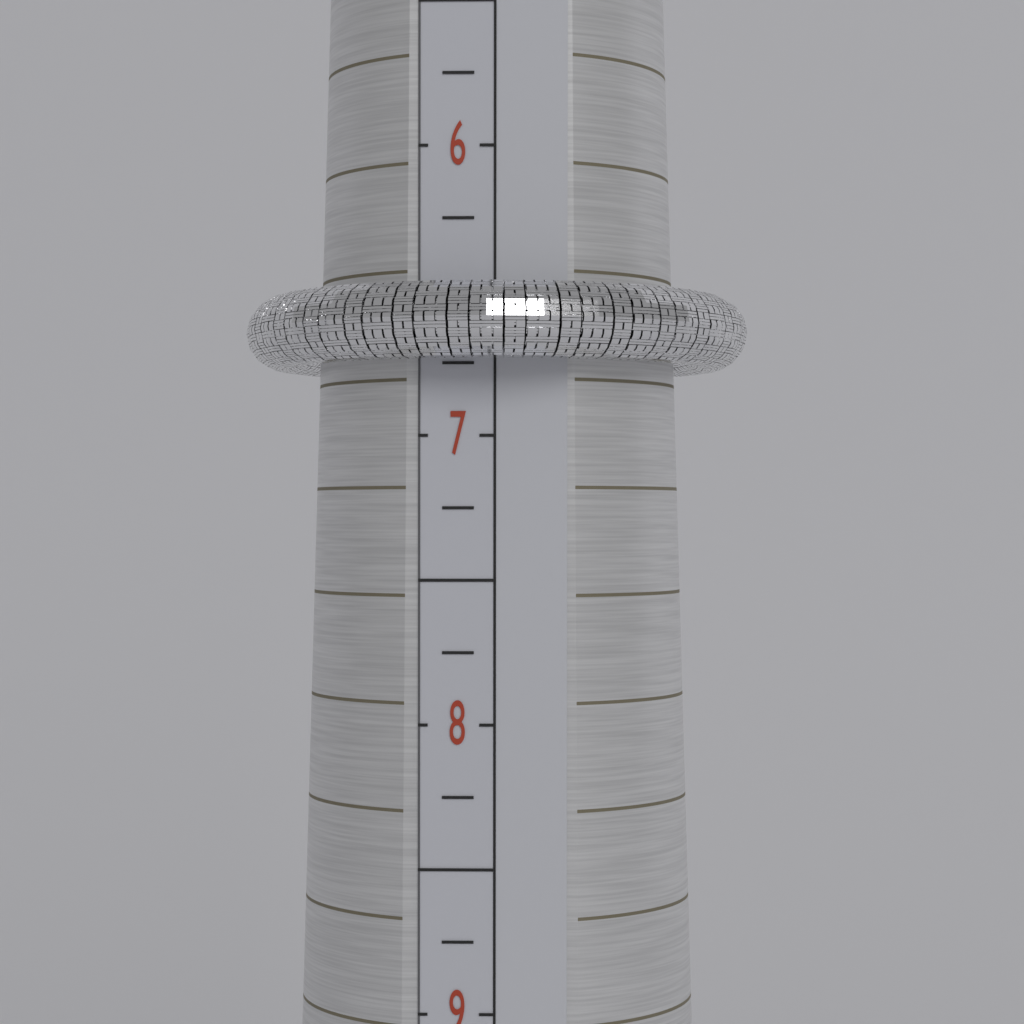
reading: 6.75 (no unit)
